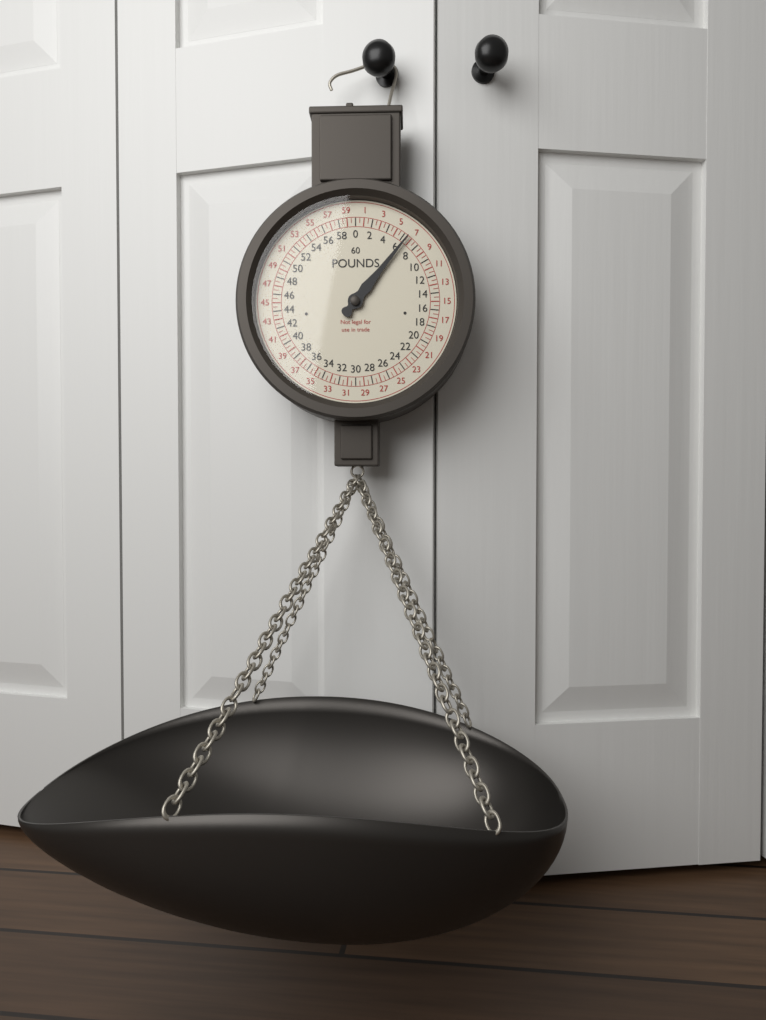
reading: 6.5 lb
